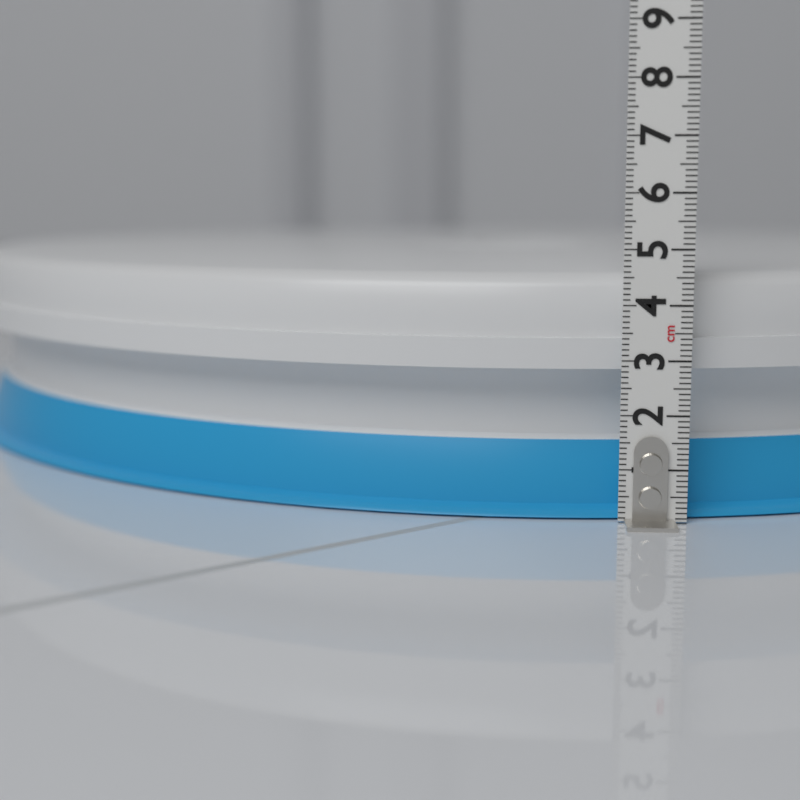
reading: 4.6 cm
